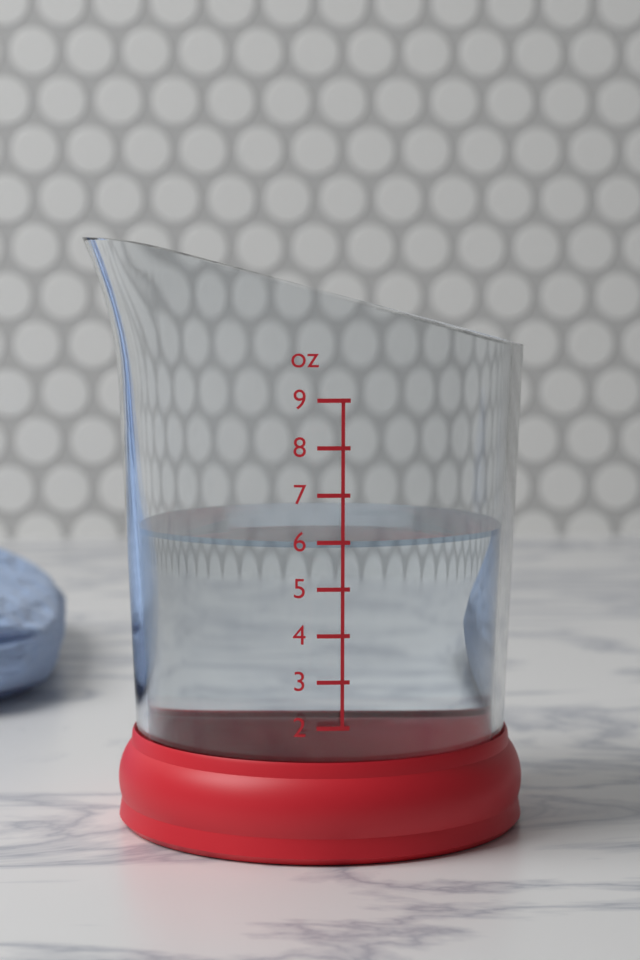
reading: 6 oz
